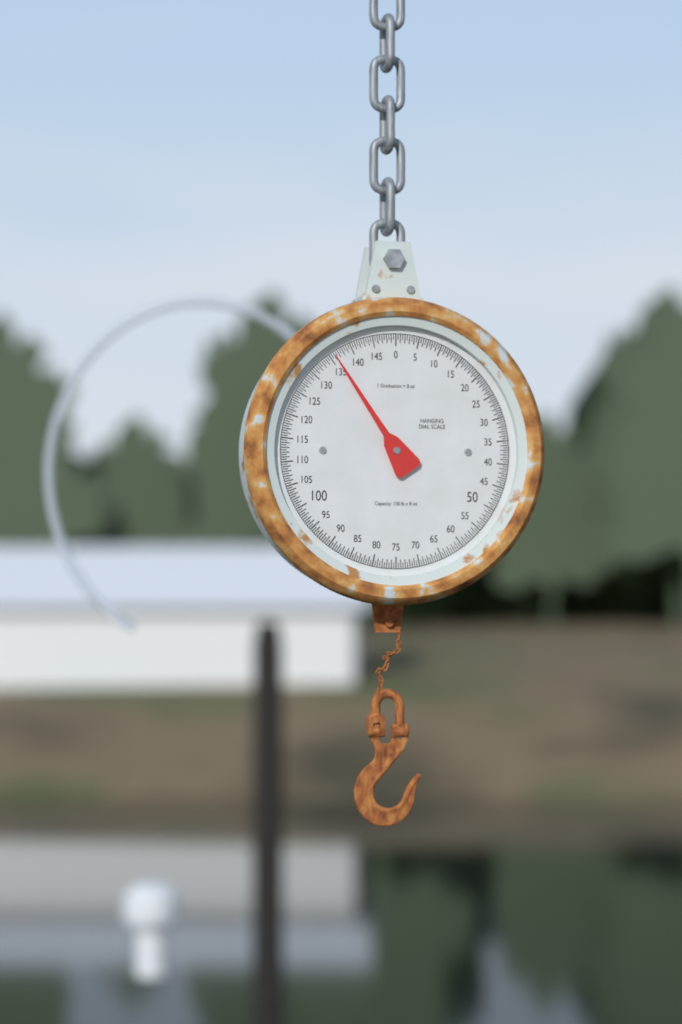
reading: 136.0 lb
